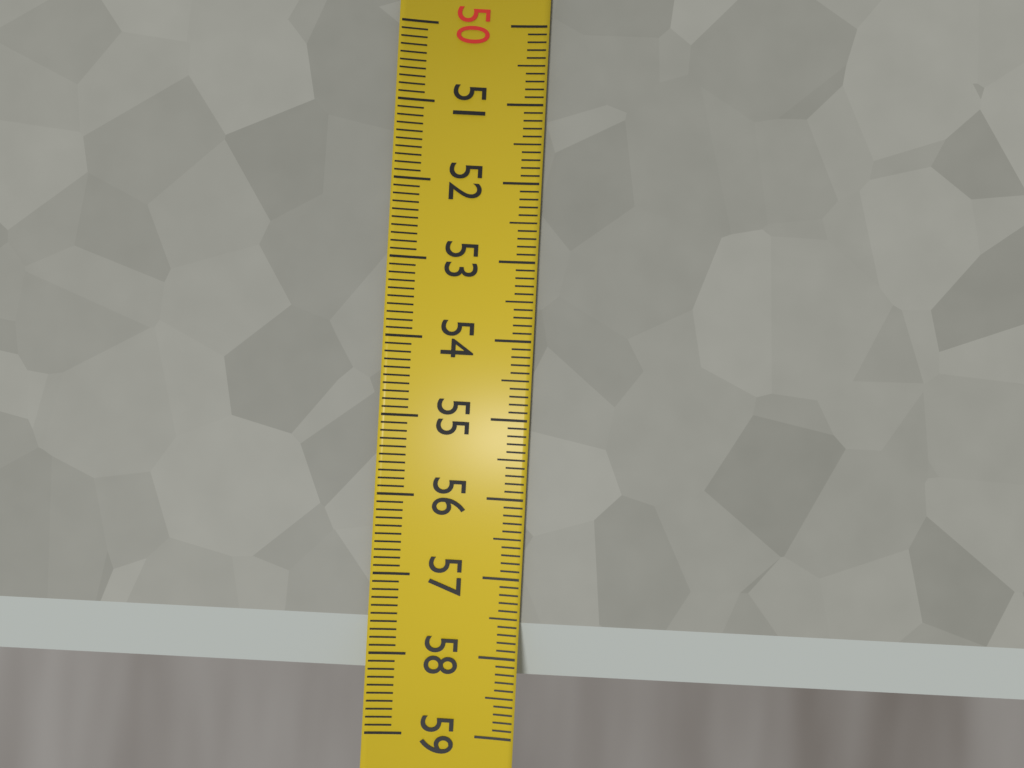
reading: 58.3 (no unit)
